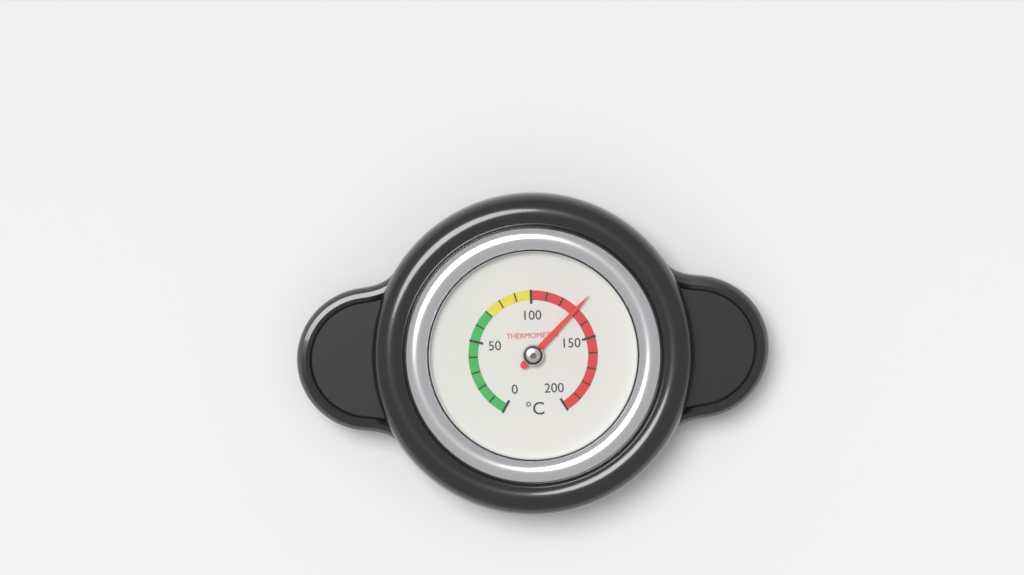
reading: 130 °C
